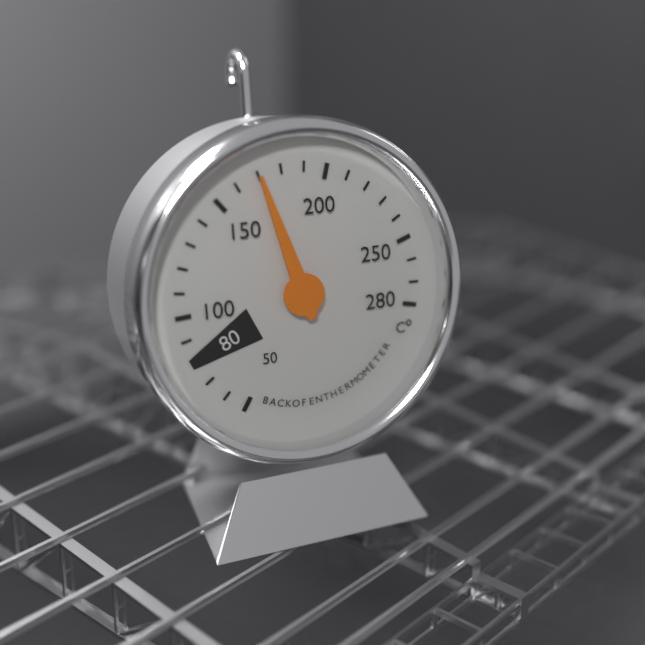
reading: 170 °C
